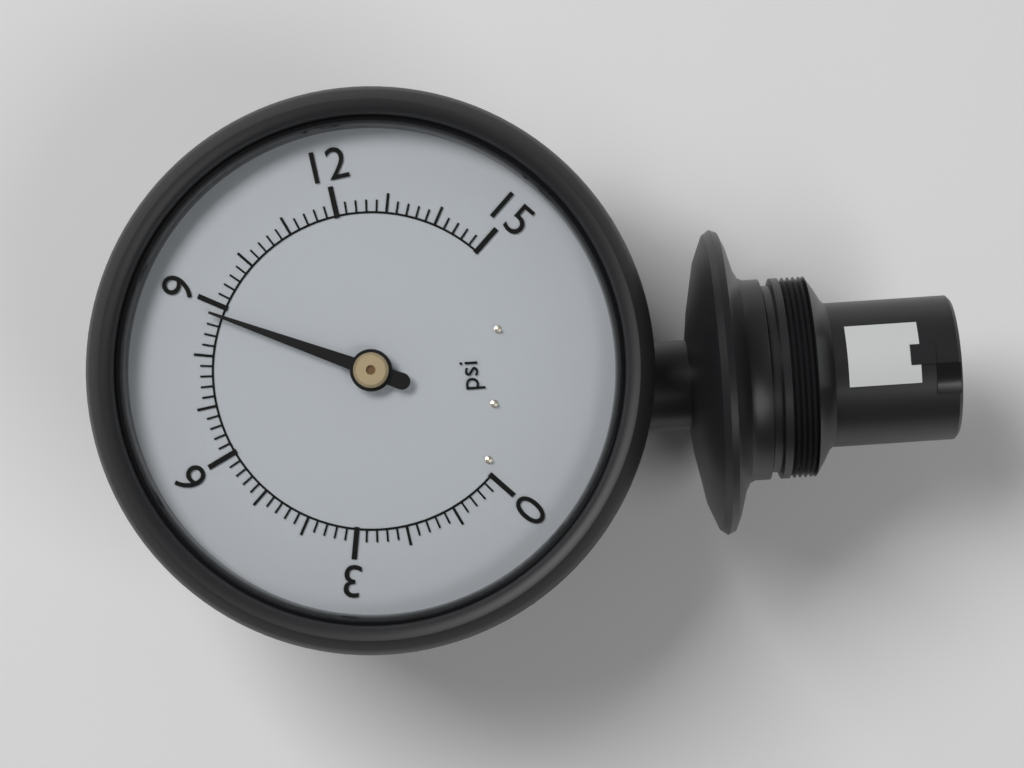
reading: 8.8 psi
